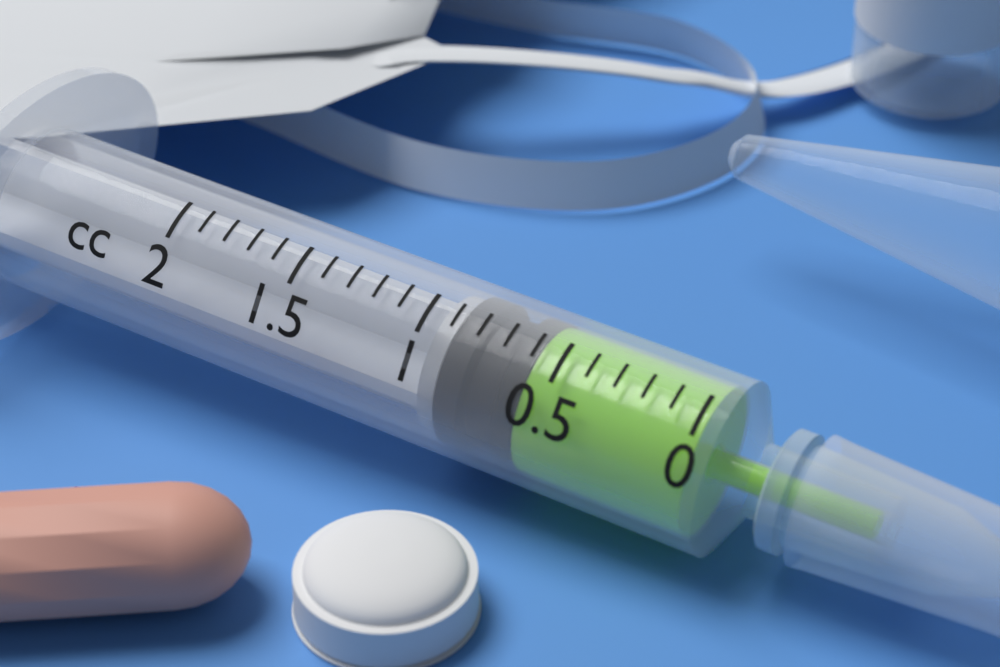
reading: 0.6 cc
